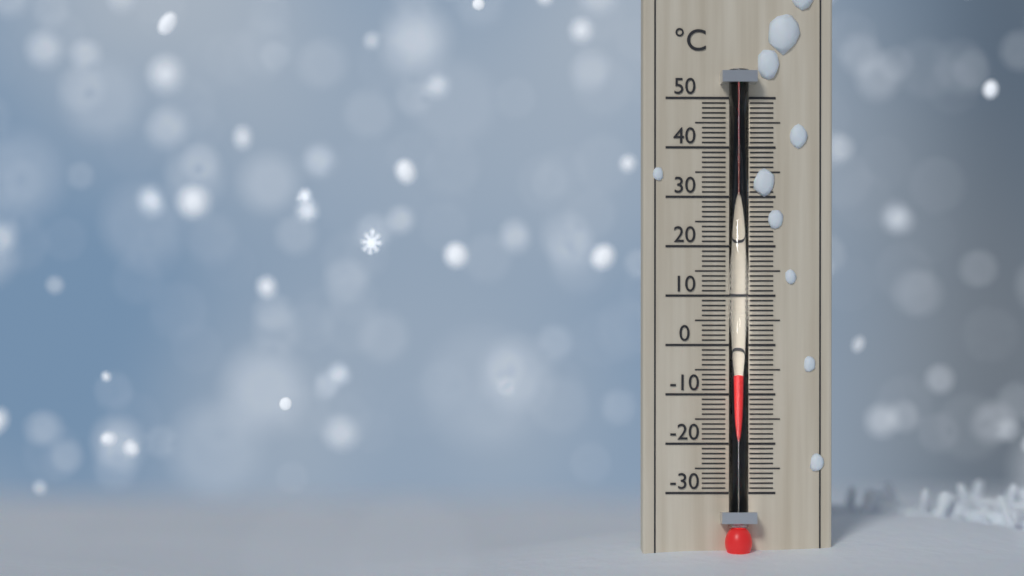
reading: -6 °C
